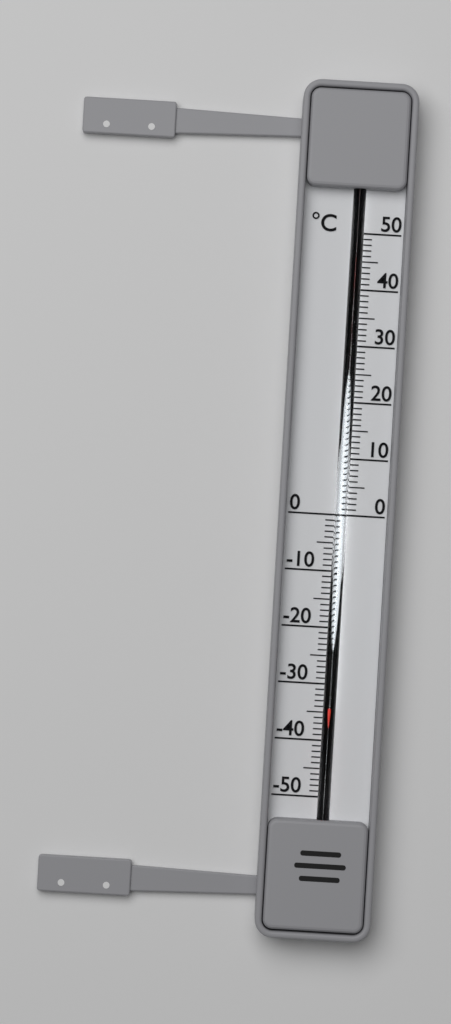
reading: -34 °C
